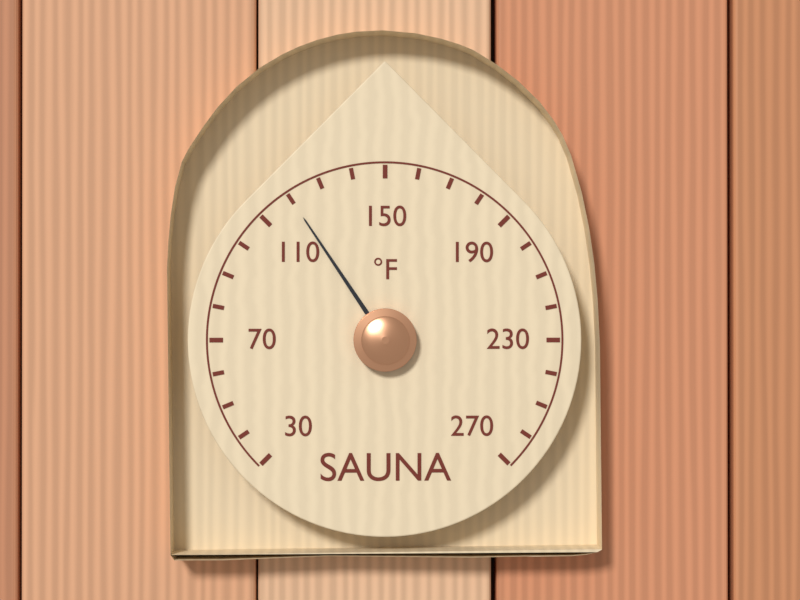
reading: 120 °F
